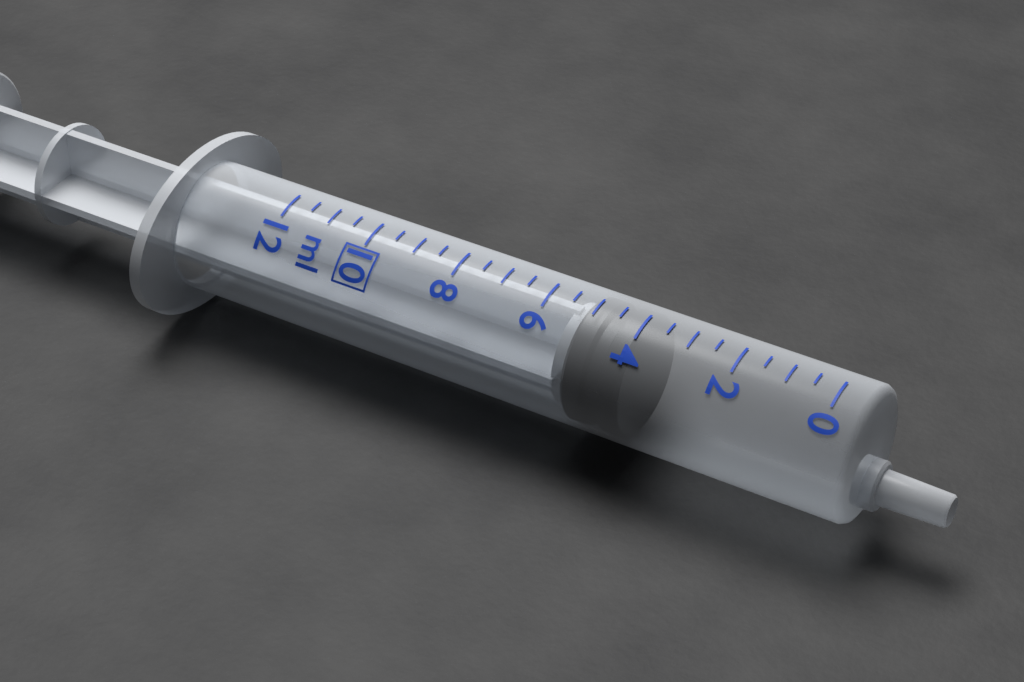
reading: 4.0 ml
